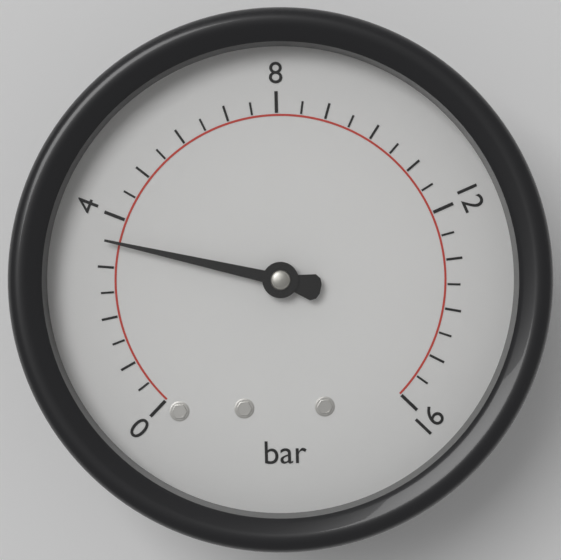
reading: 3.5 bar
